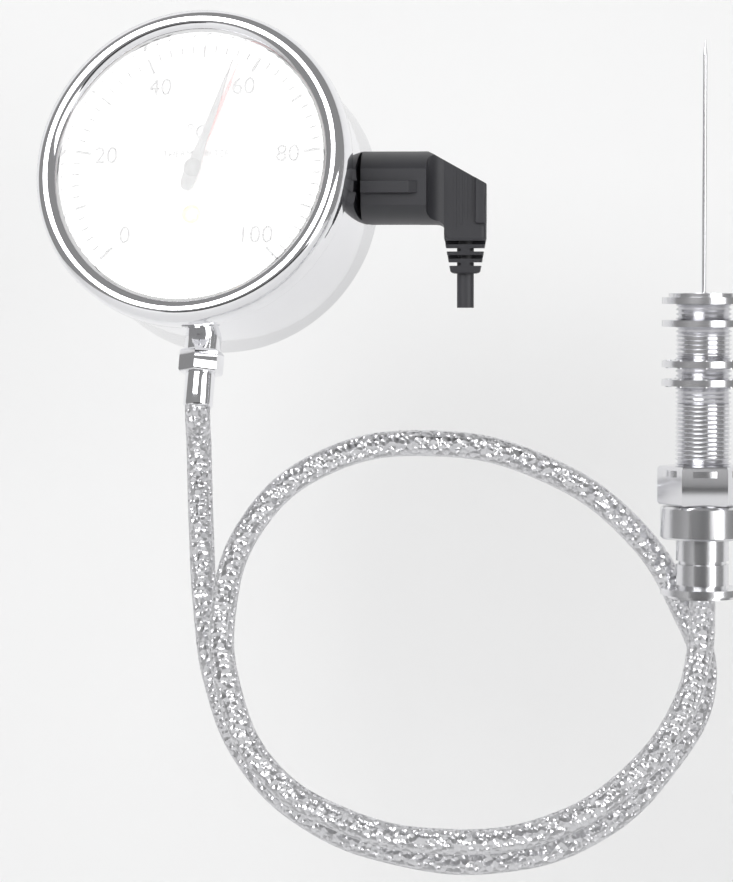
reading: 56 °C
